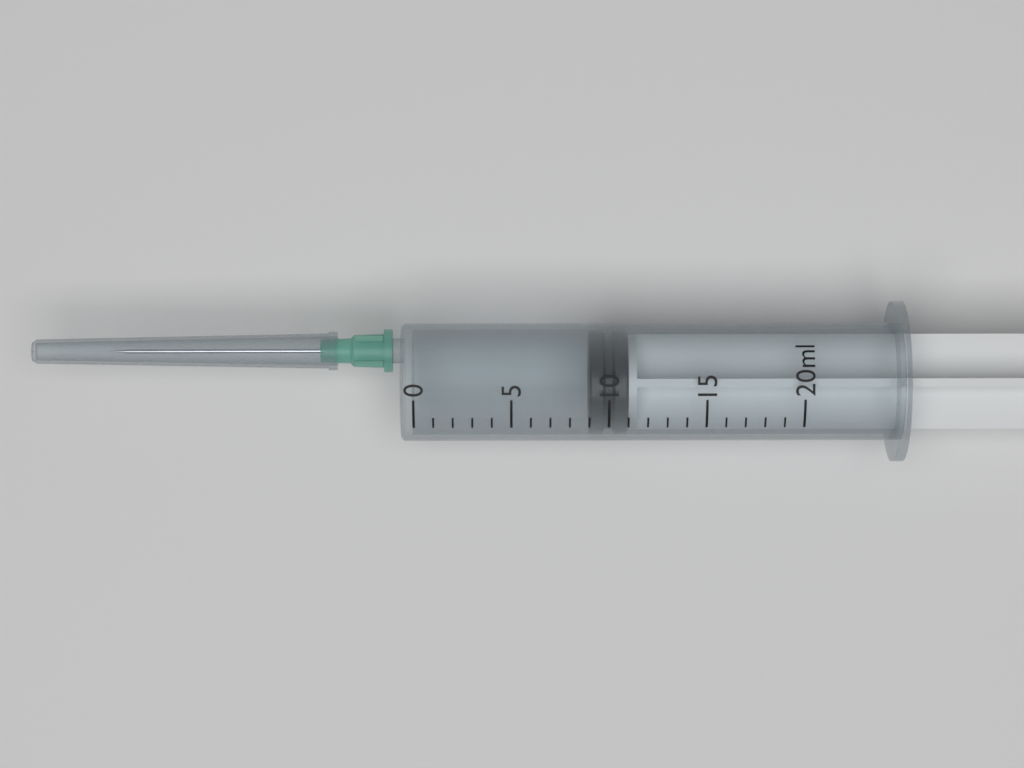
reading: 9 ml
